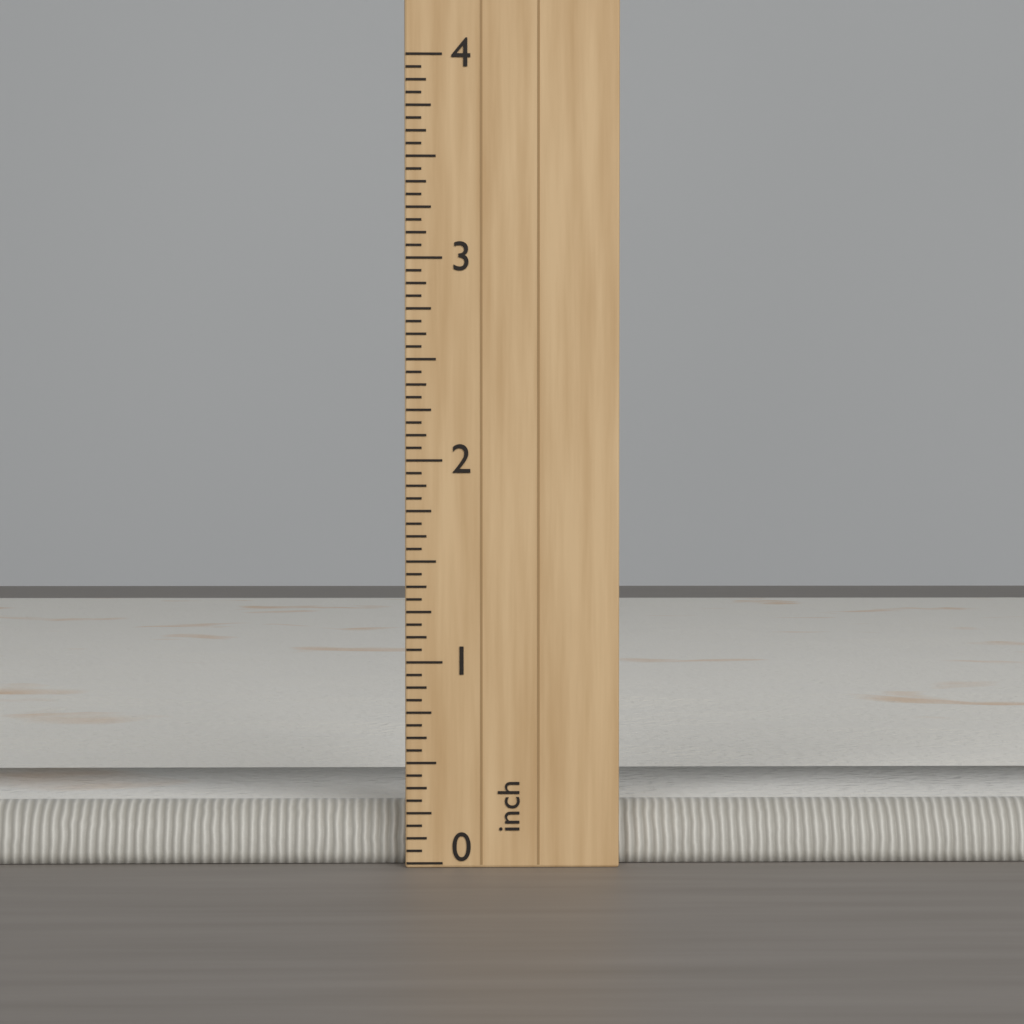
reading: 0.2500 inch
